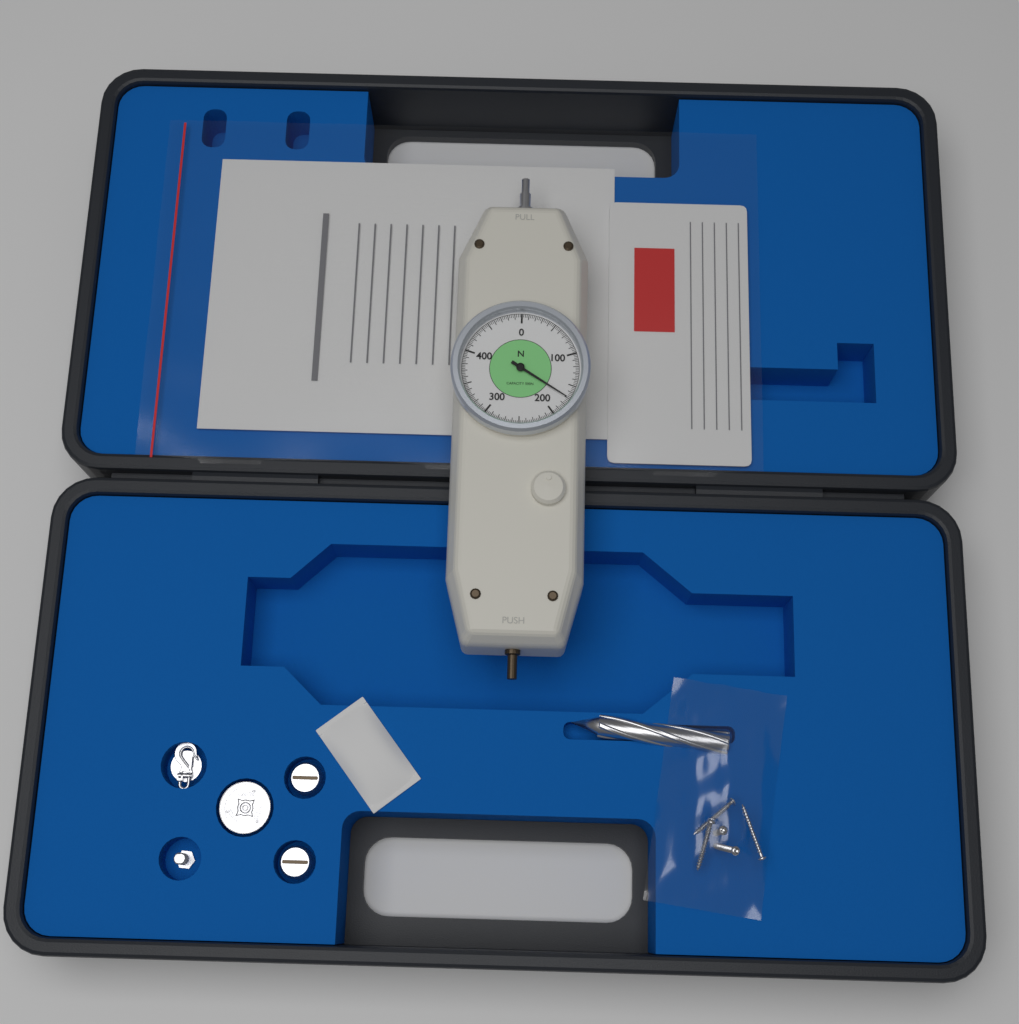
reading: 170.0 N
